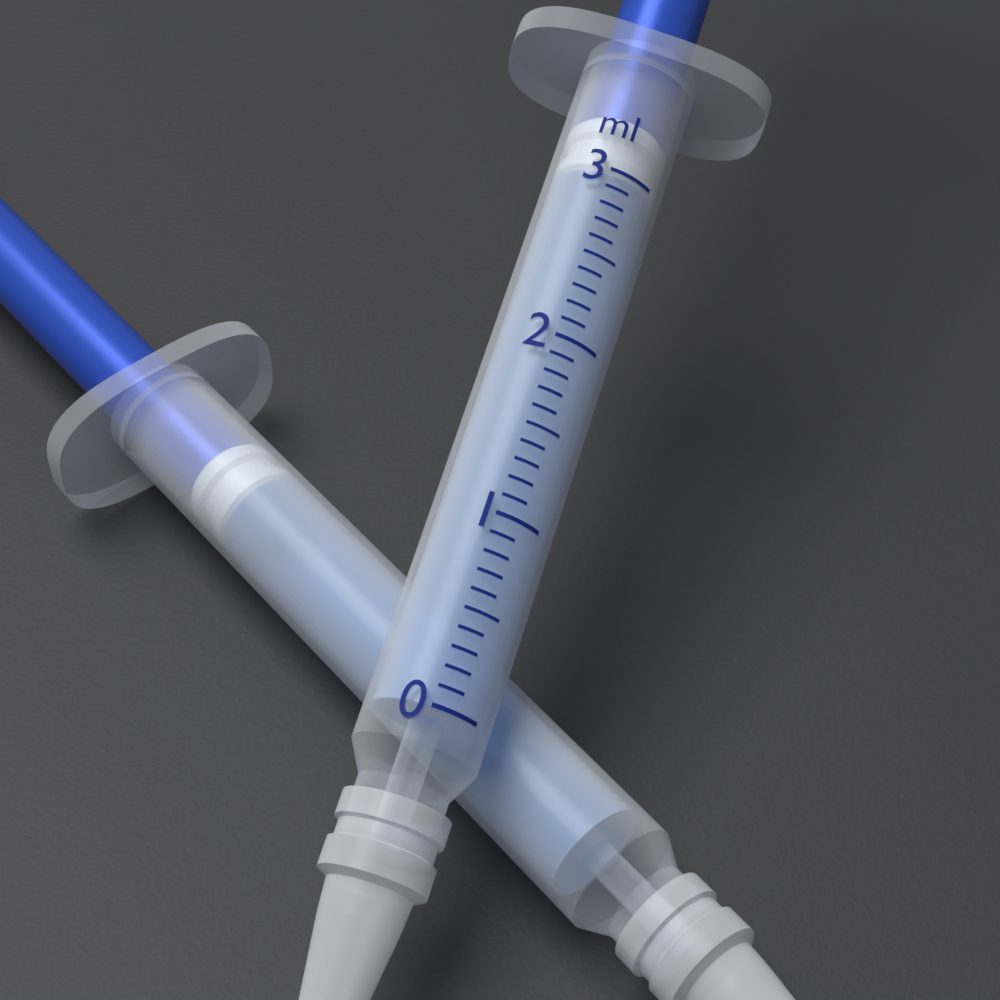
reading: 3.0 ml
